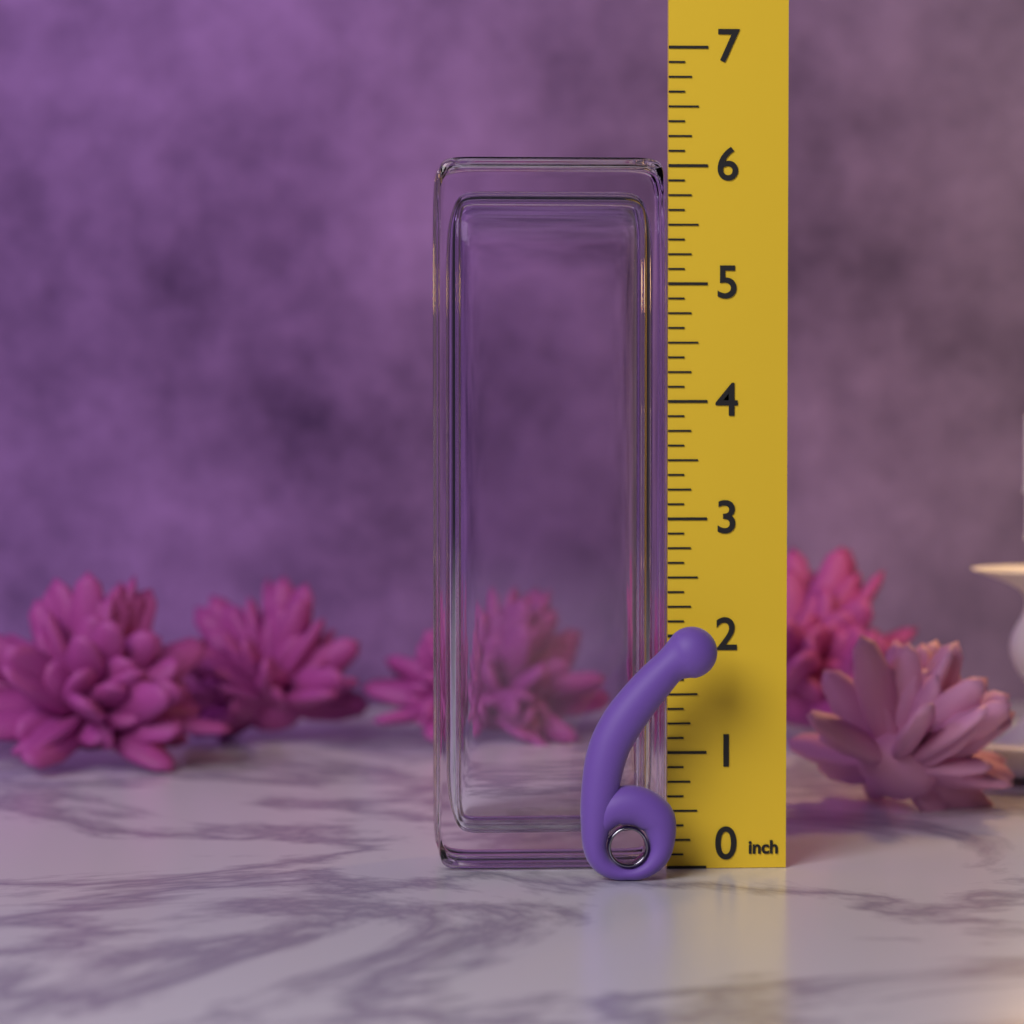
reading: 2.125 in
